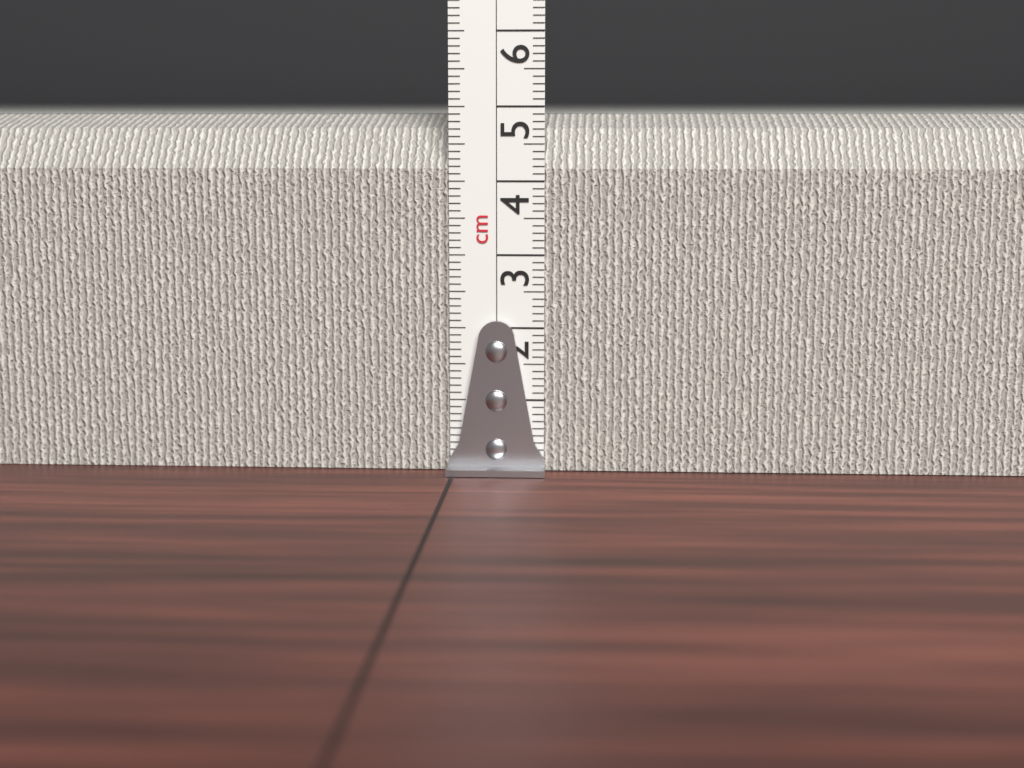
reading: 4.9 cm
